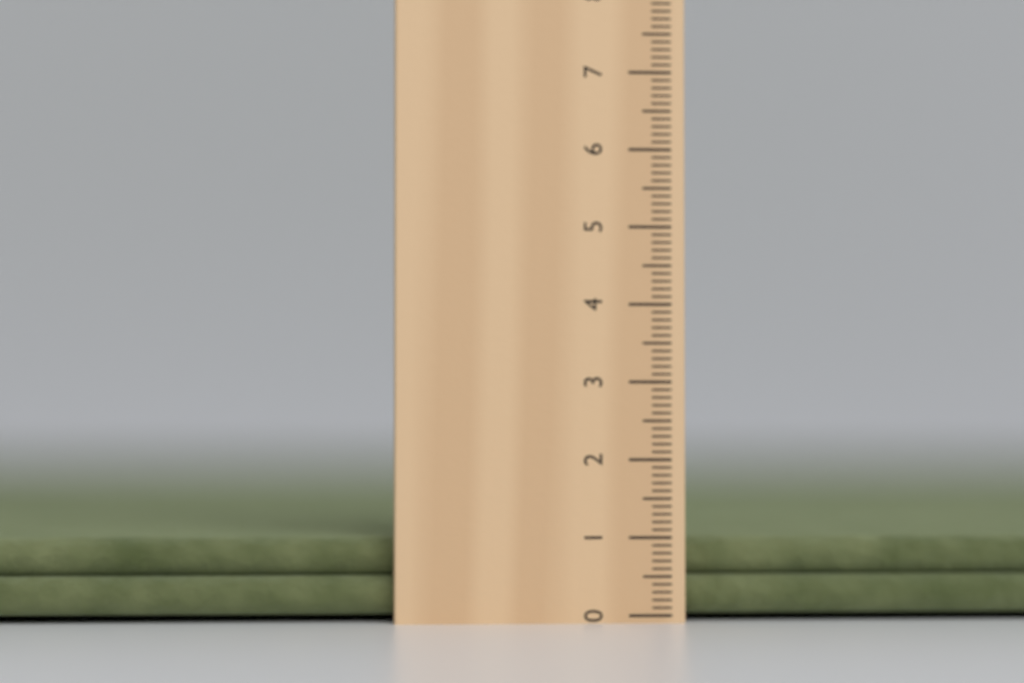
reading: 1.0 cm
